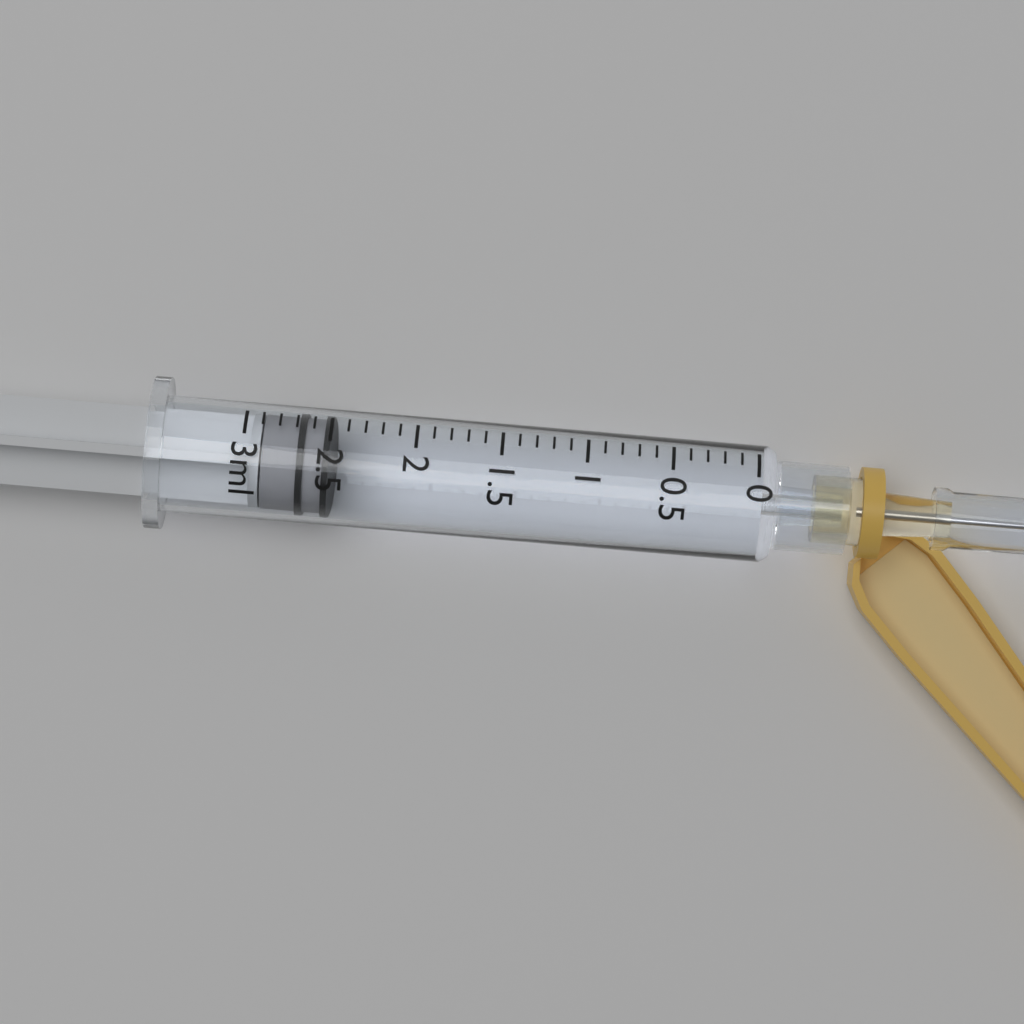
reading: 2.5 ml
